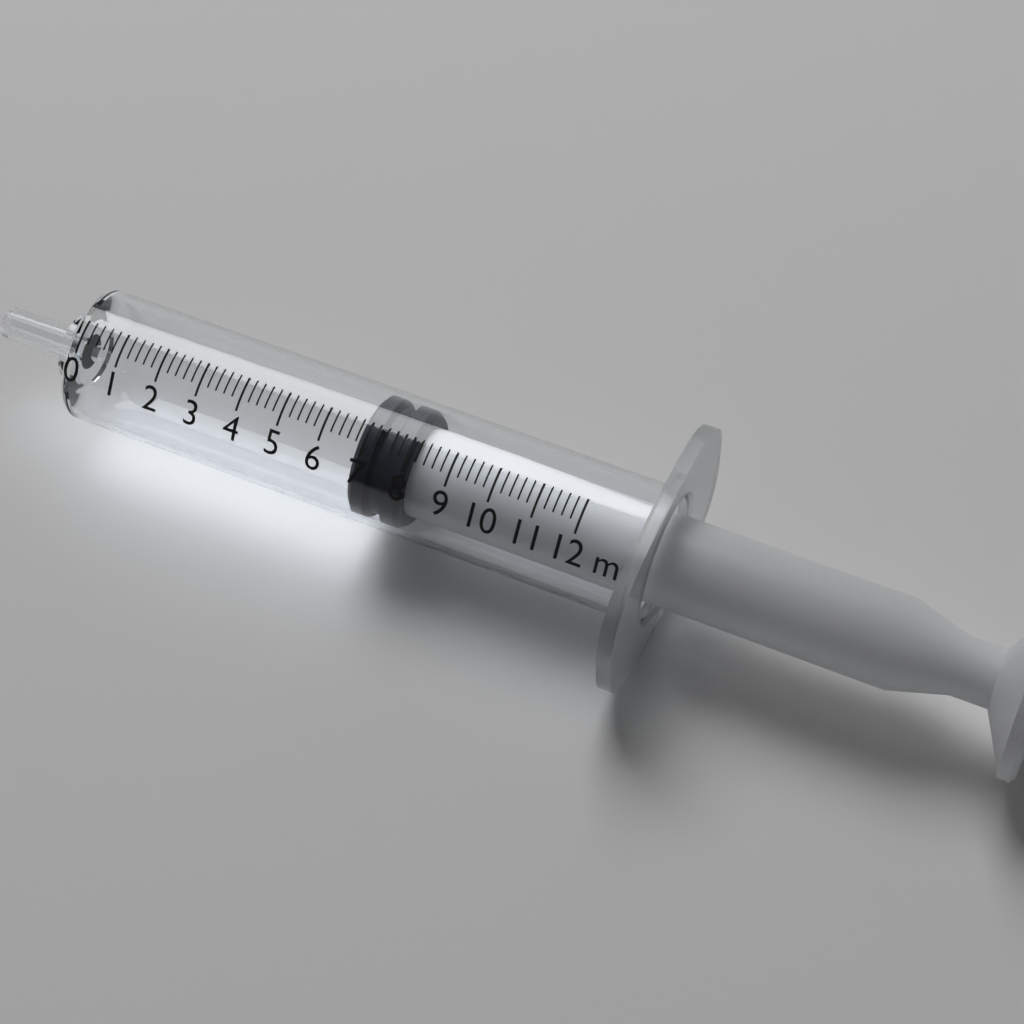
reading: 6.8 ml
